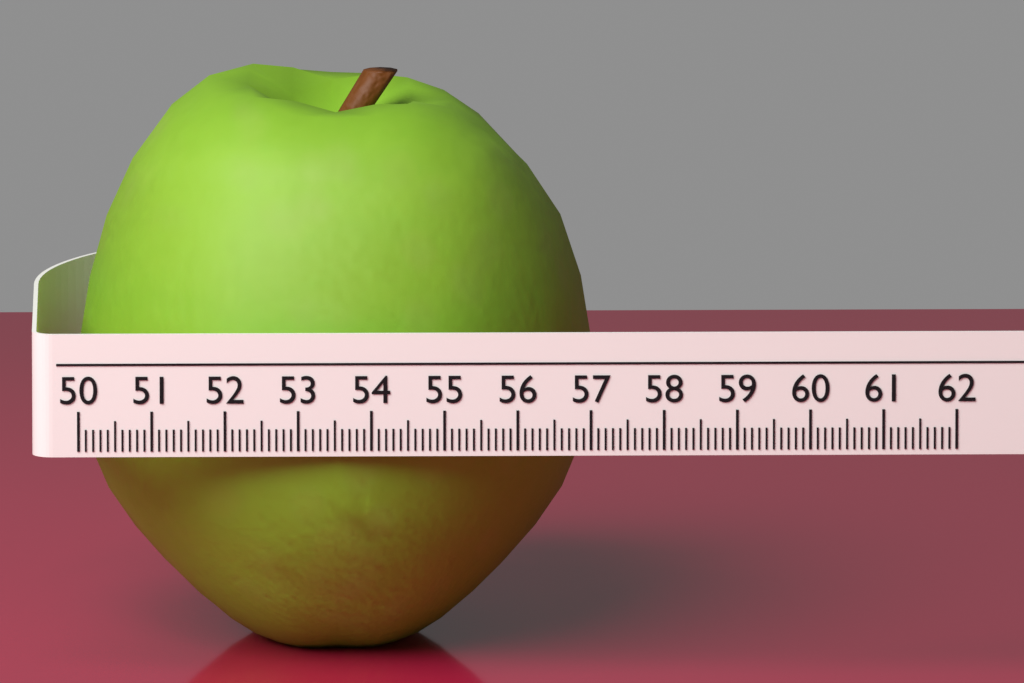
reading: 57.1 (no unit)
